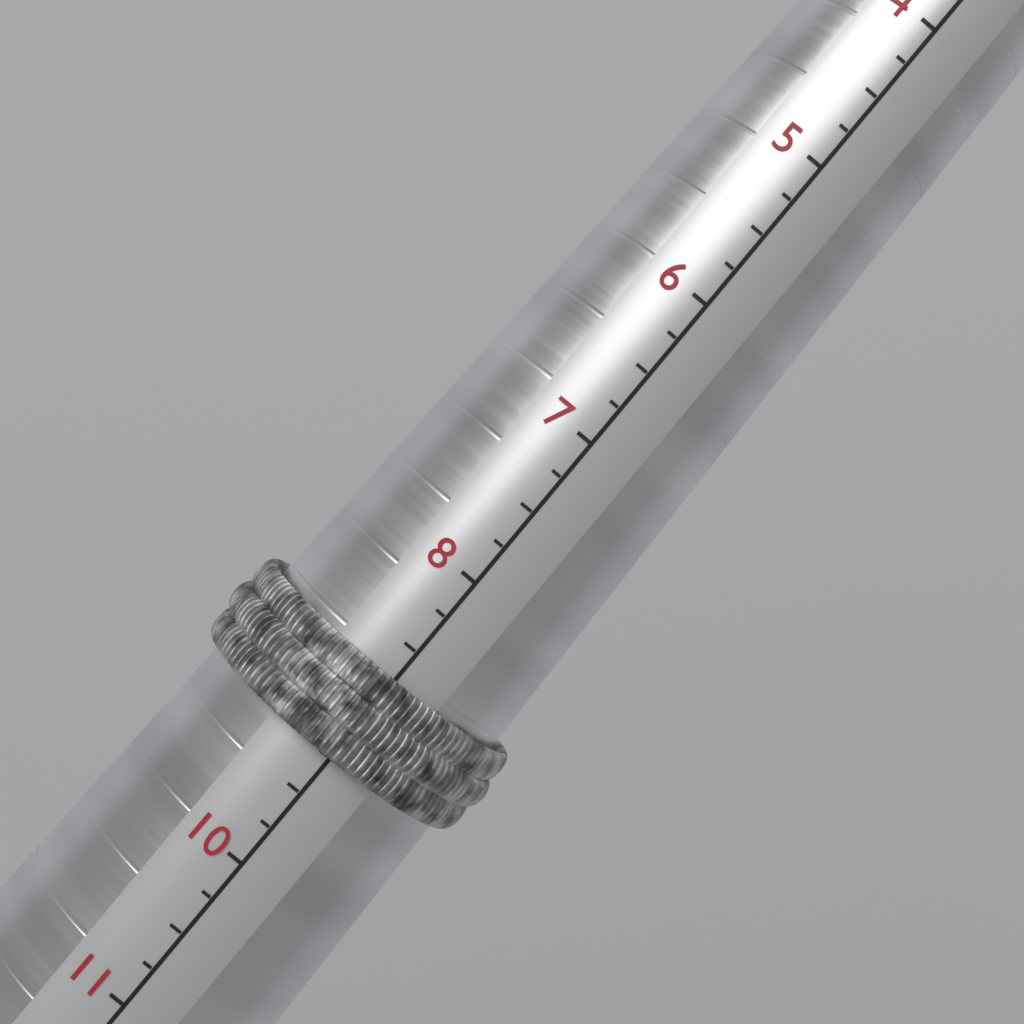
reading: 9.25 (no unit)
